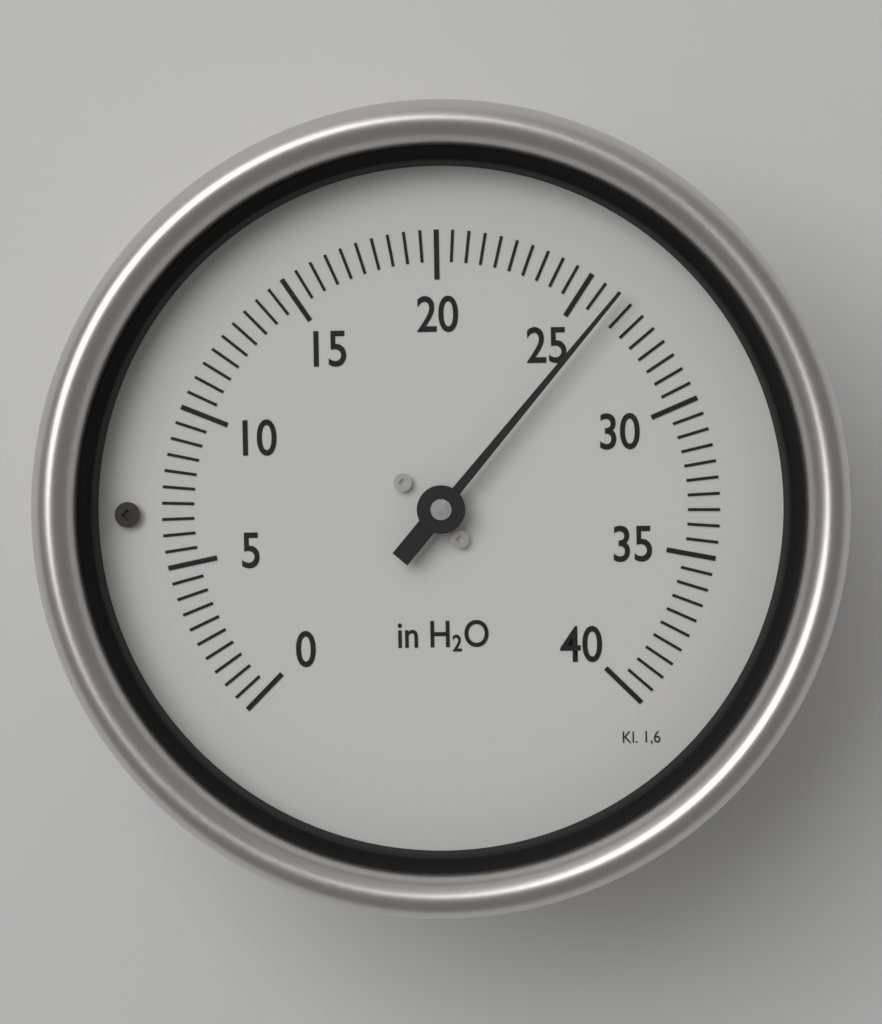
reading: 26.0 in H2O
